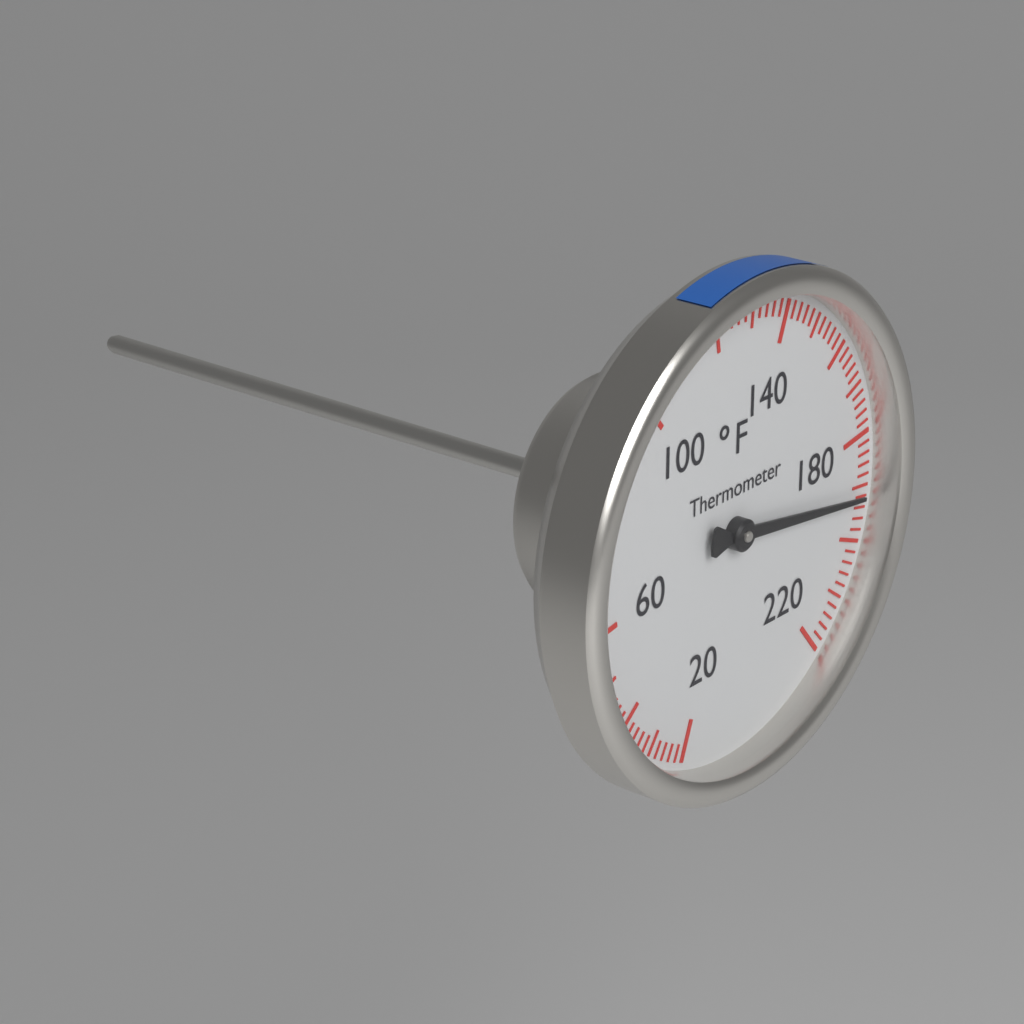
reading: 192 °F
